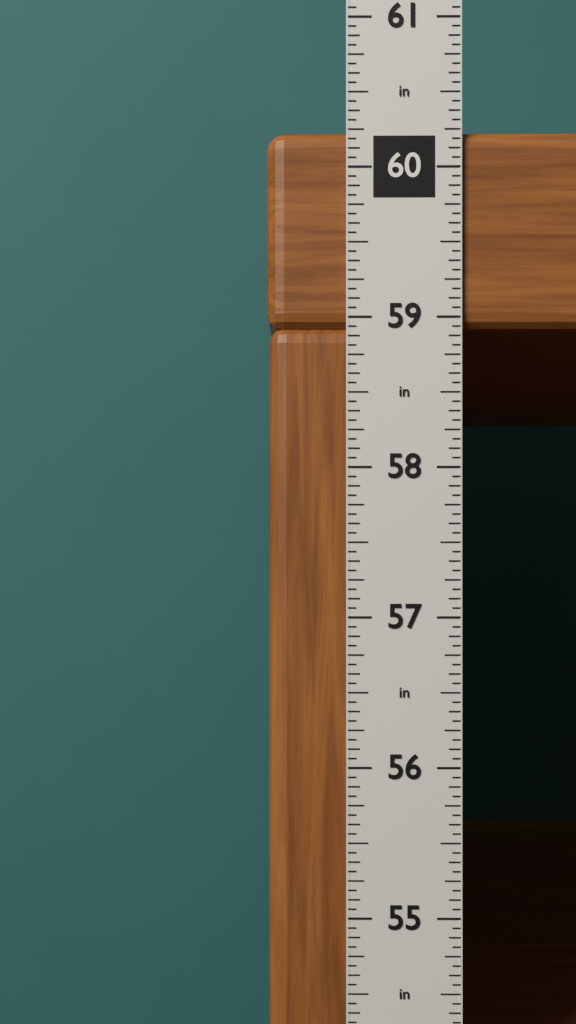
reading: 60.2500 in
